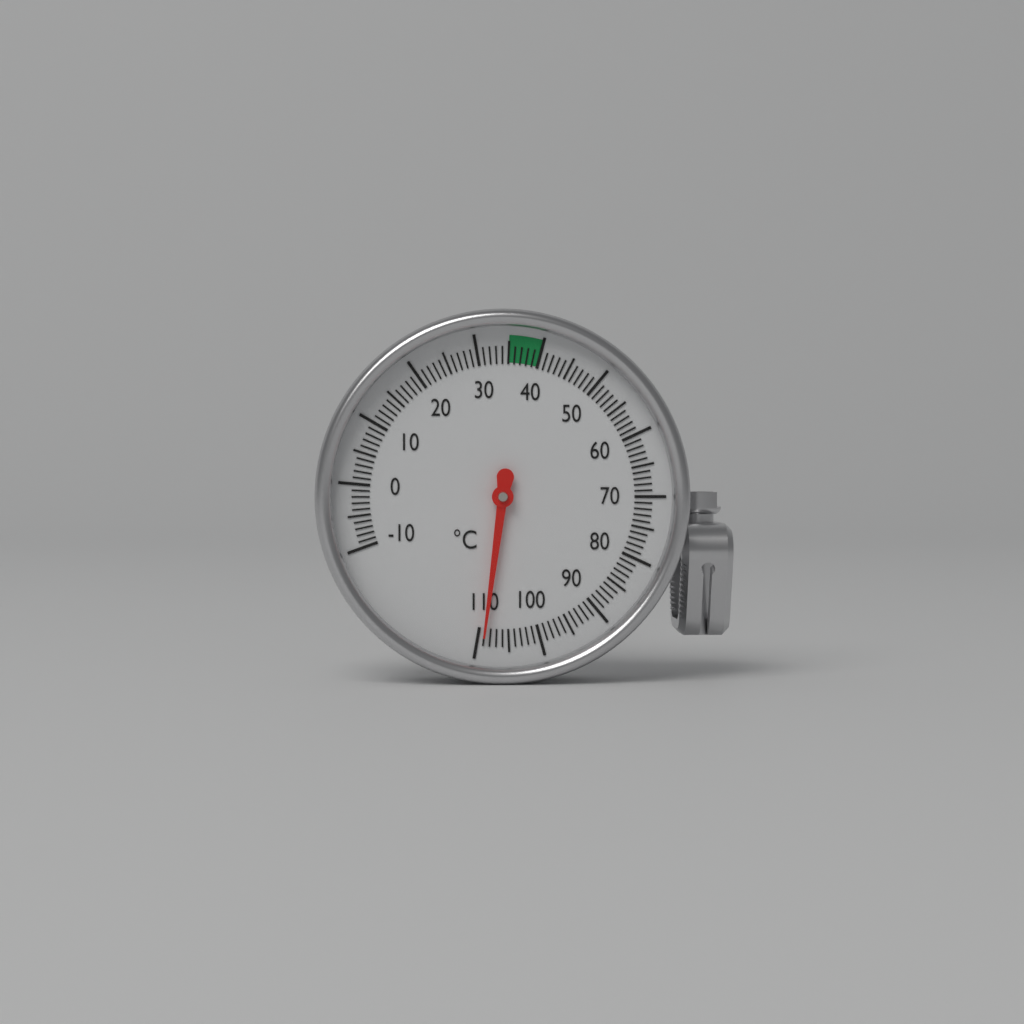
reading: 109 °C
